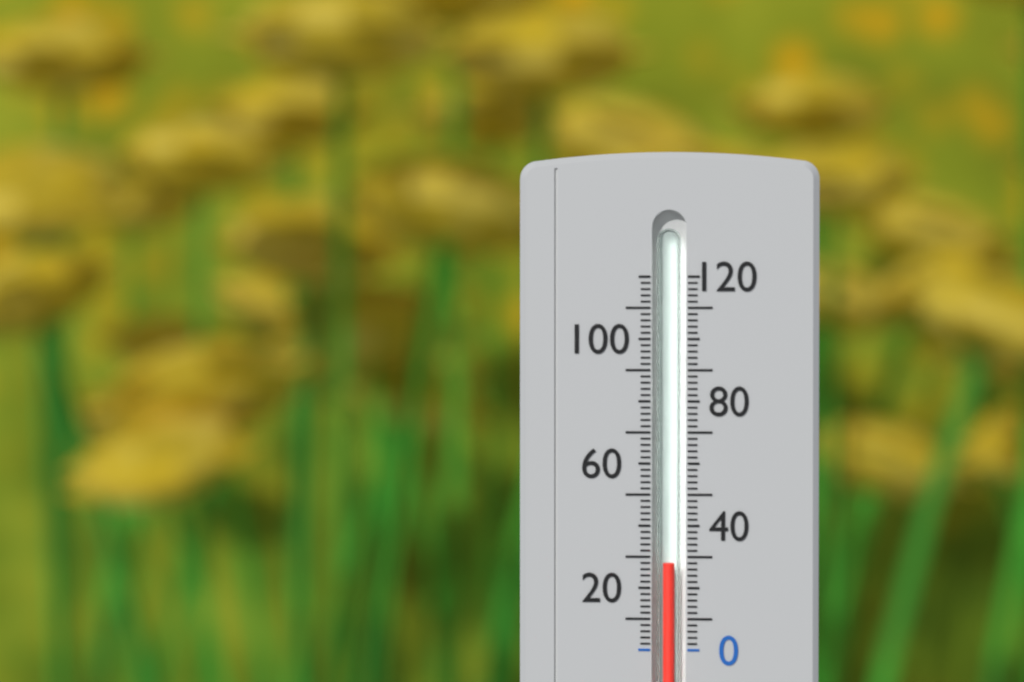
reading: 28 (no unit)
